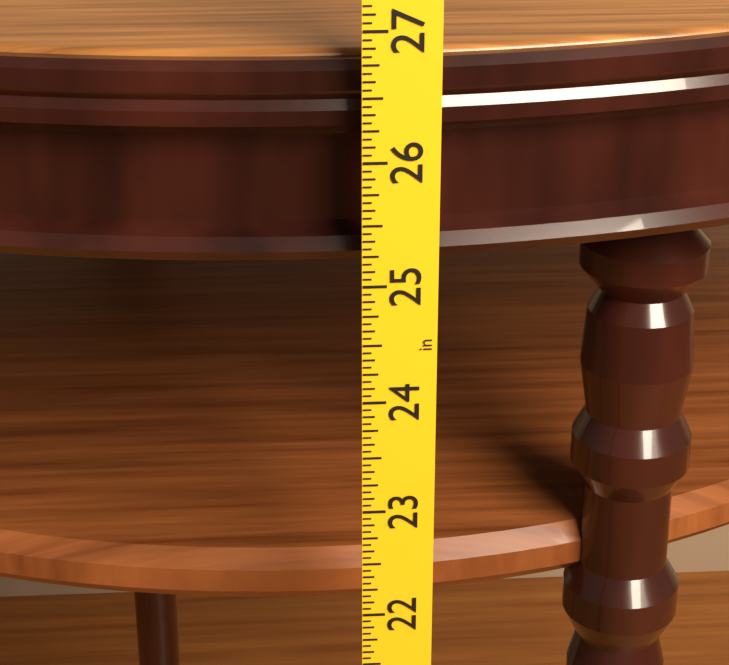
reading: 26.7500 in
